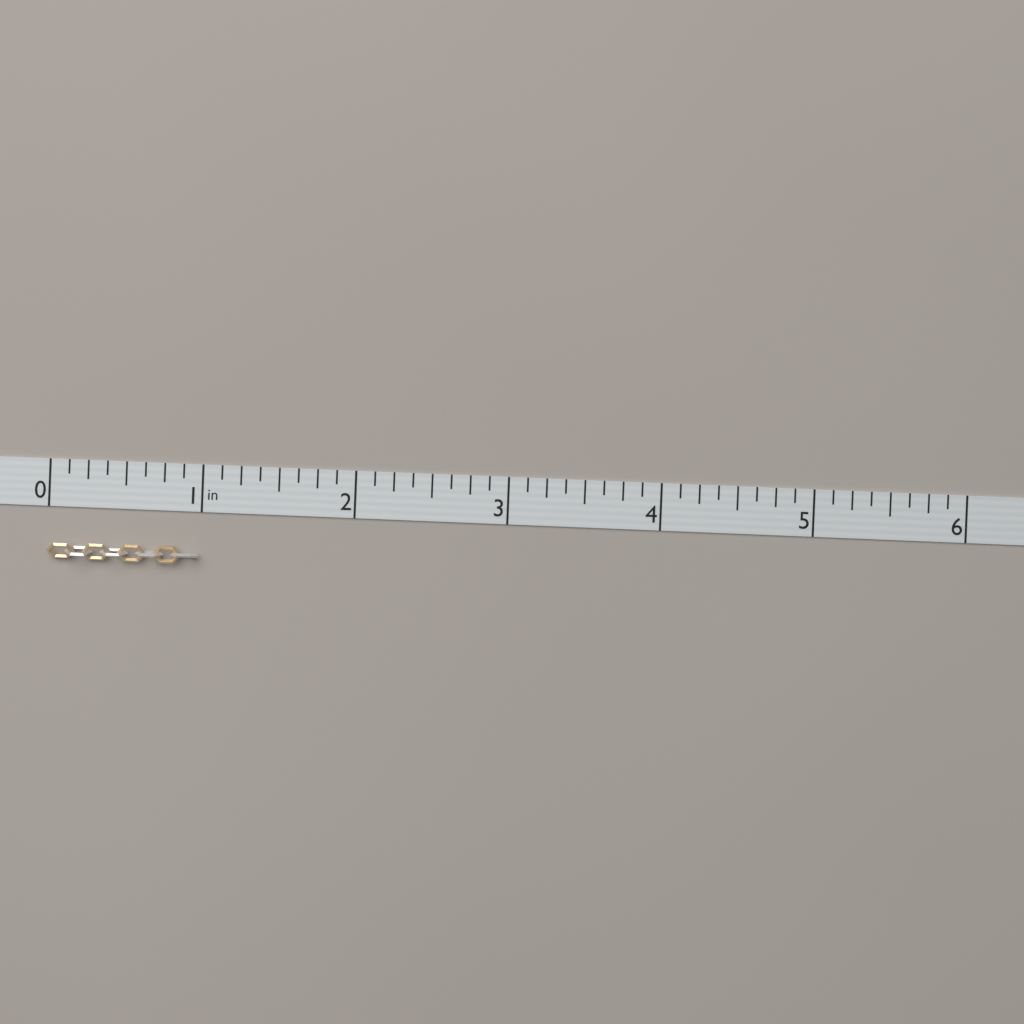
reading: 1.000 in
